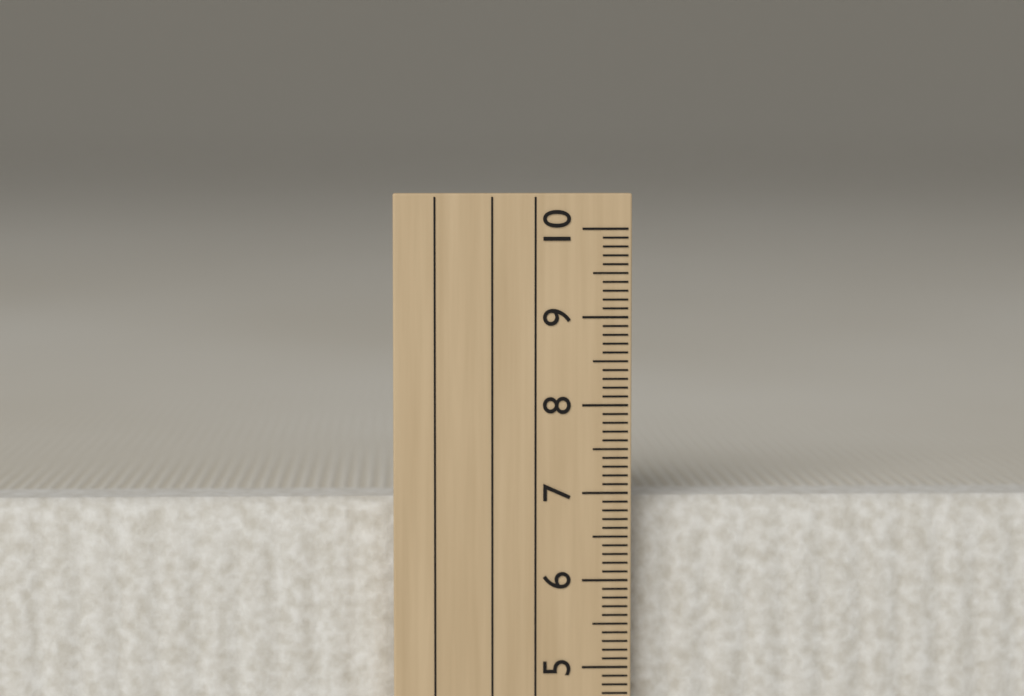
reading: 6.9 cm
